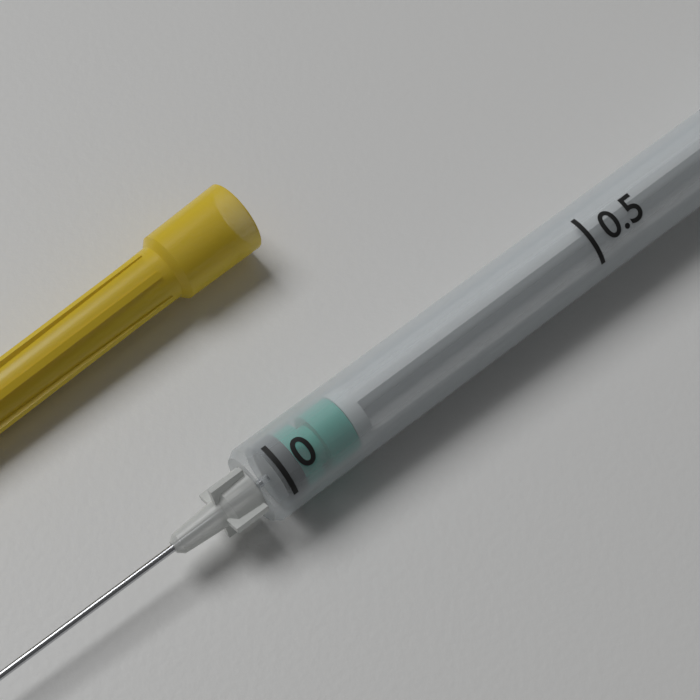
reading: 0.0 (no unit)
